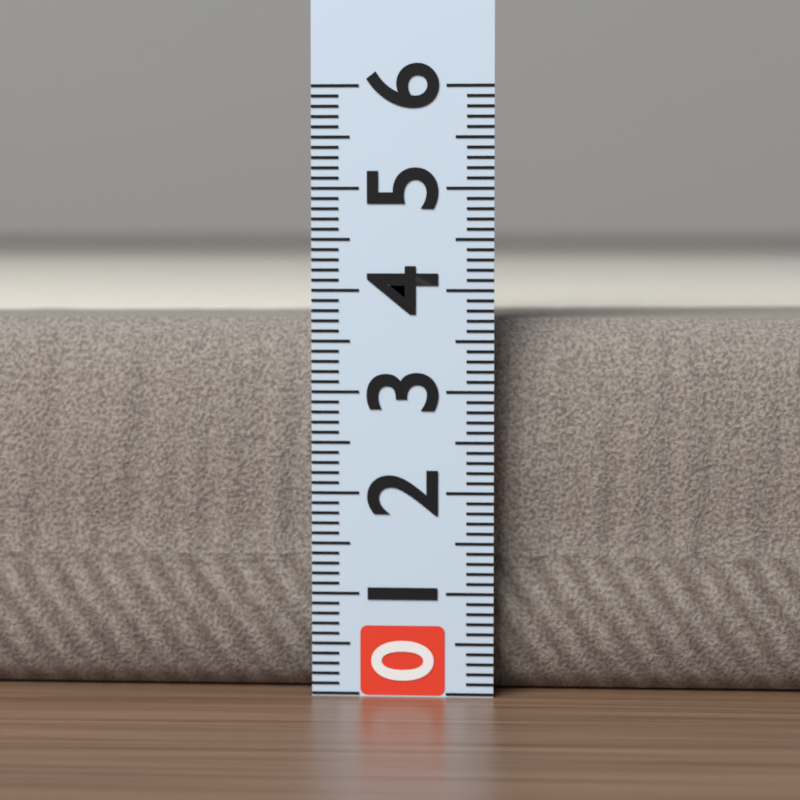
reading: 3.7 (no unit)
